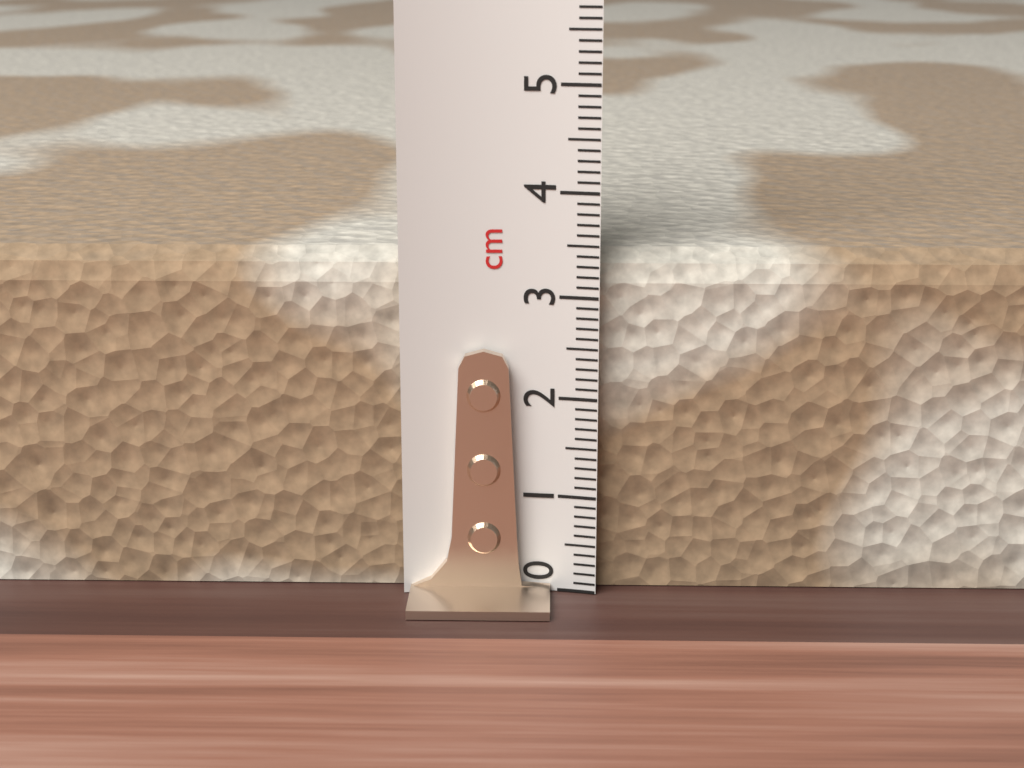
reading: 3.4 cm
